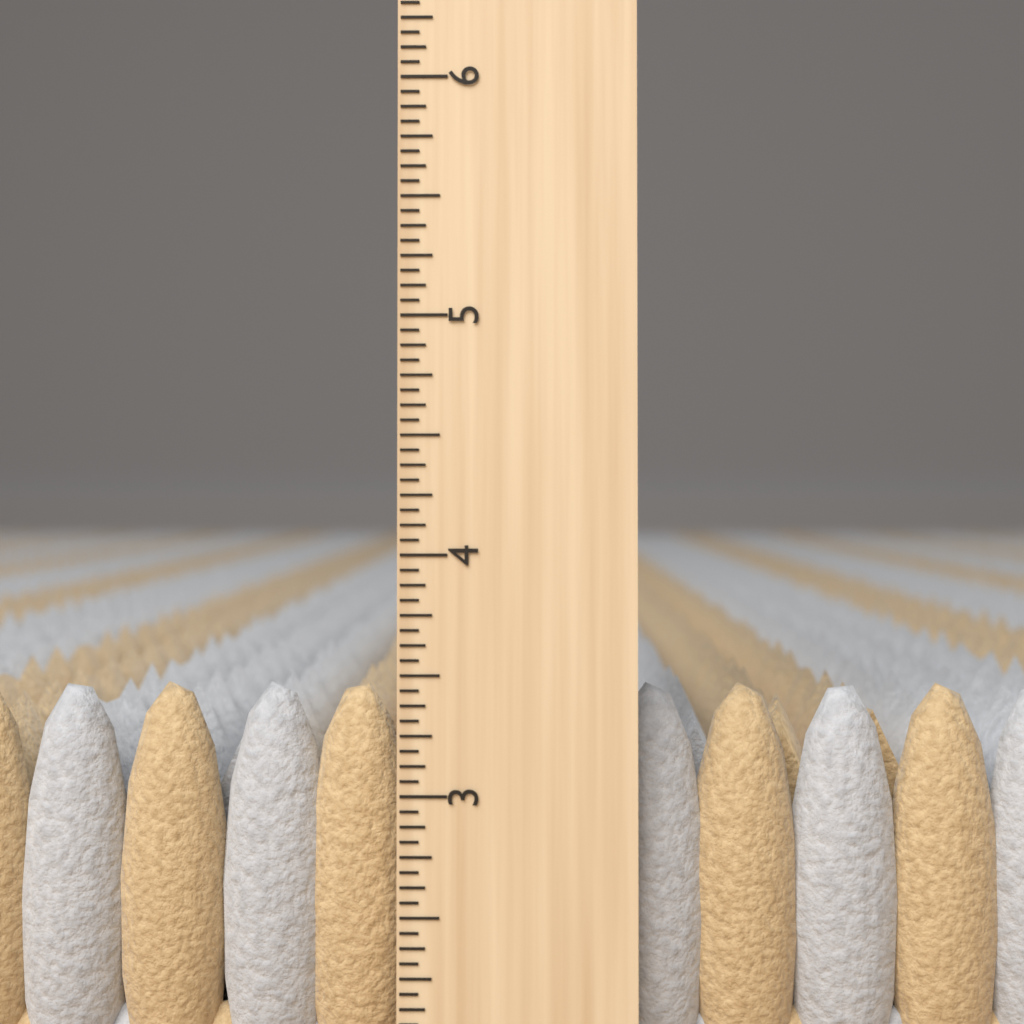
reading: 3.4375 inch
